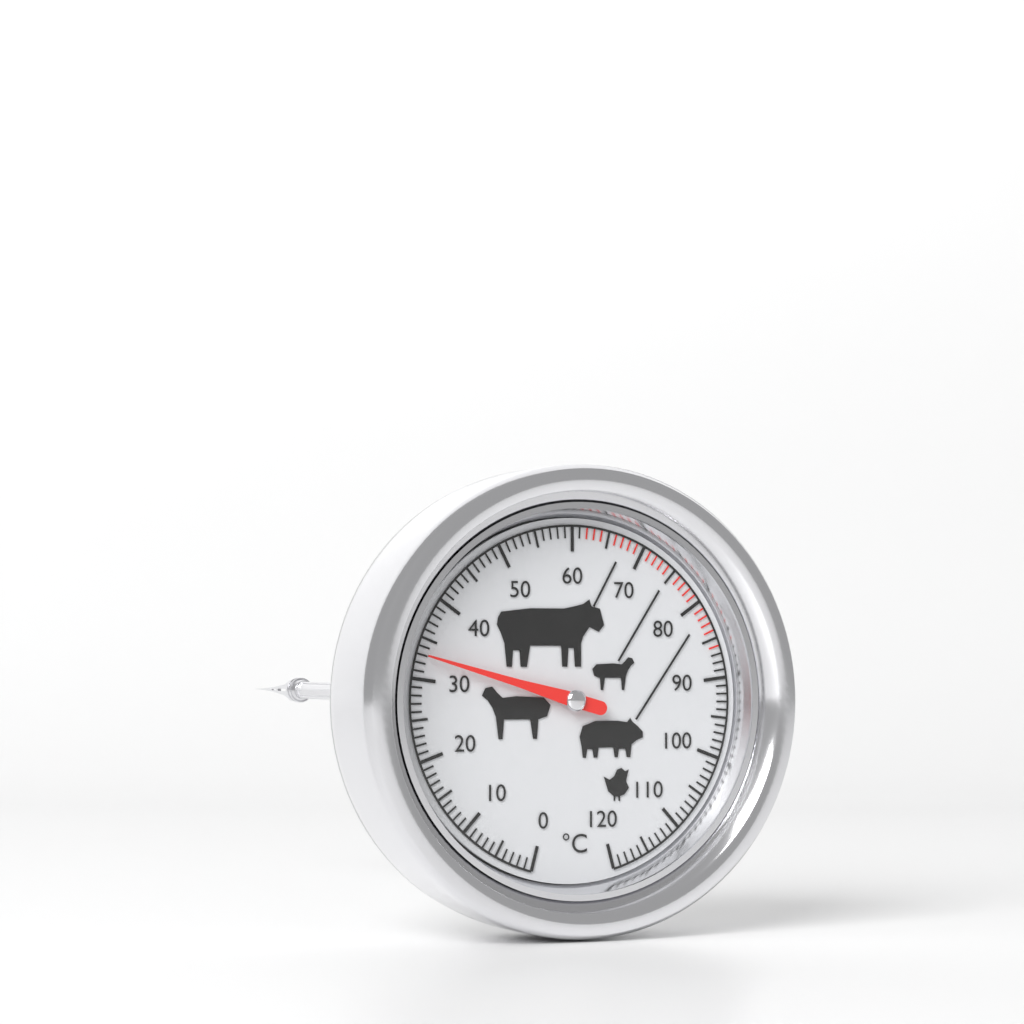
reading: 33 °C
